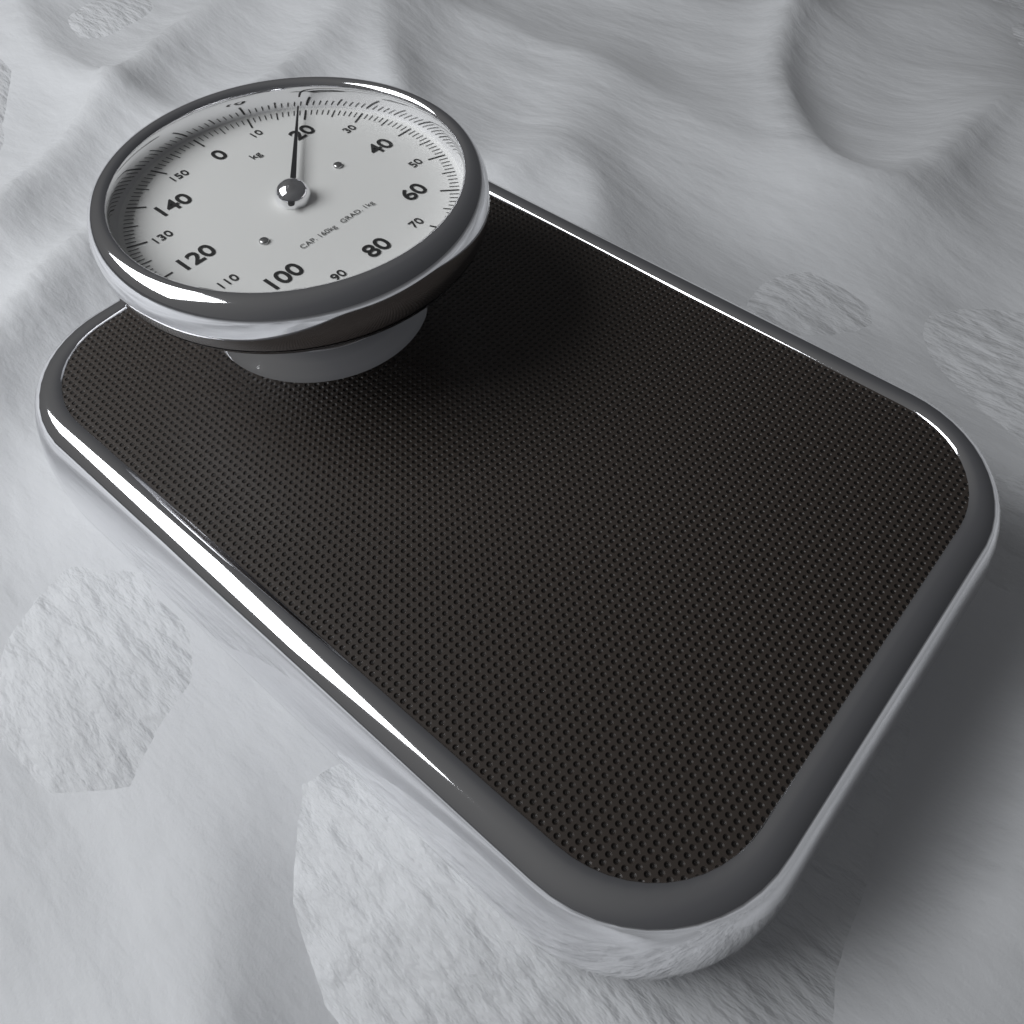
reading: 19 kg
